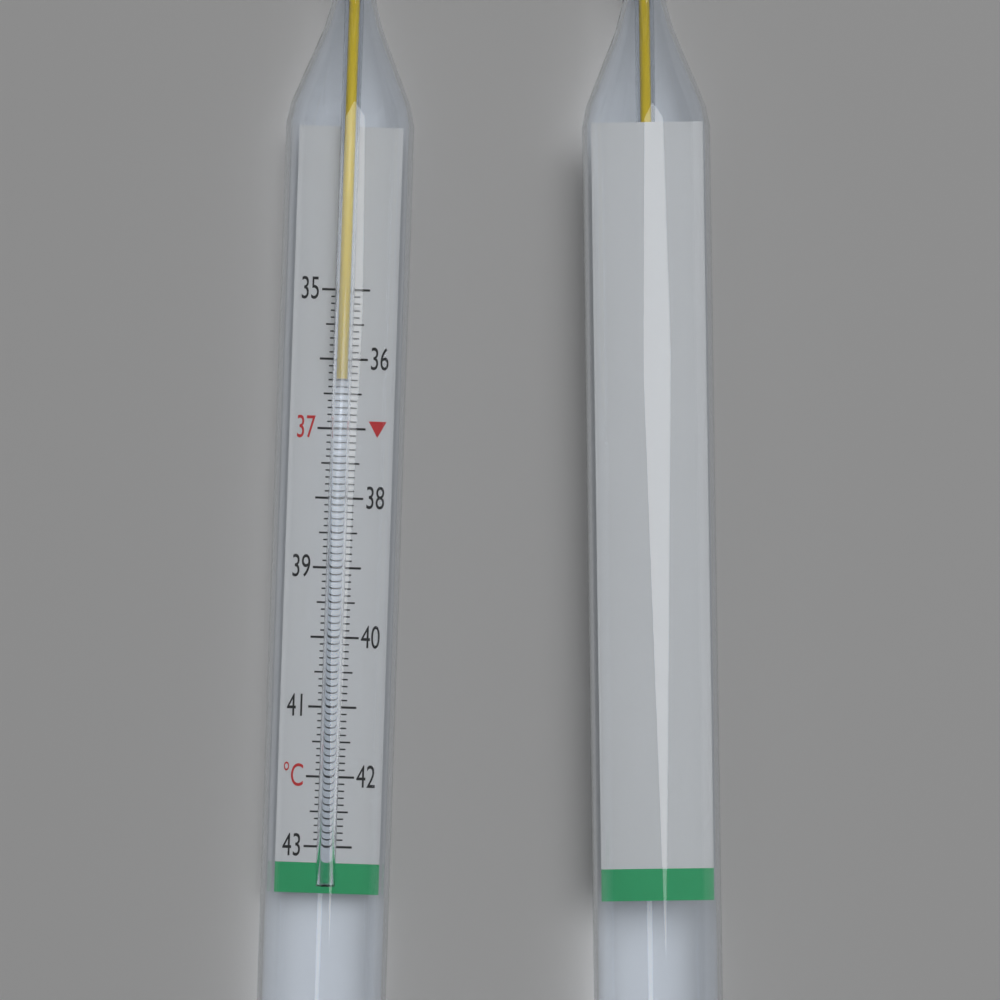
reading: 36.3 °C
